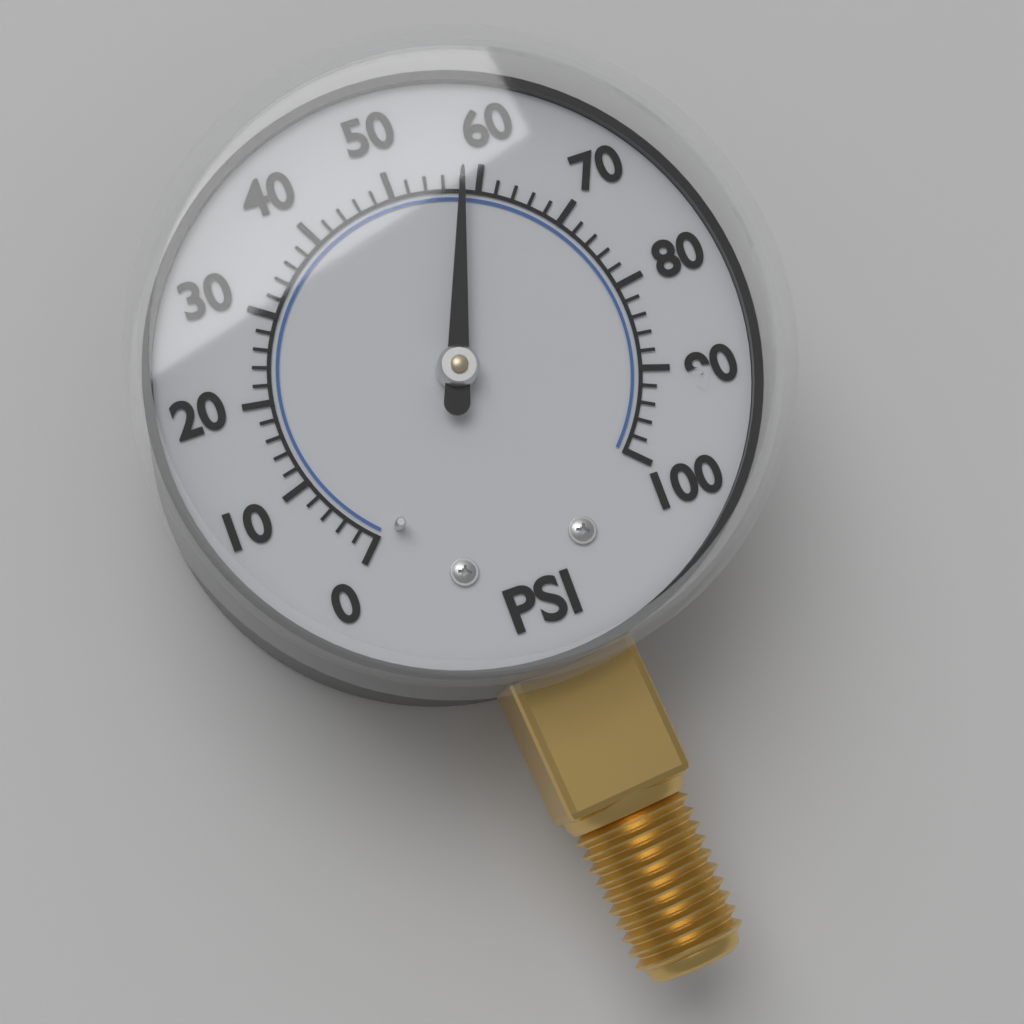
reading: 58 psi
